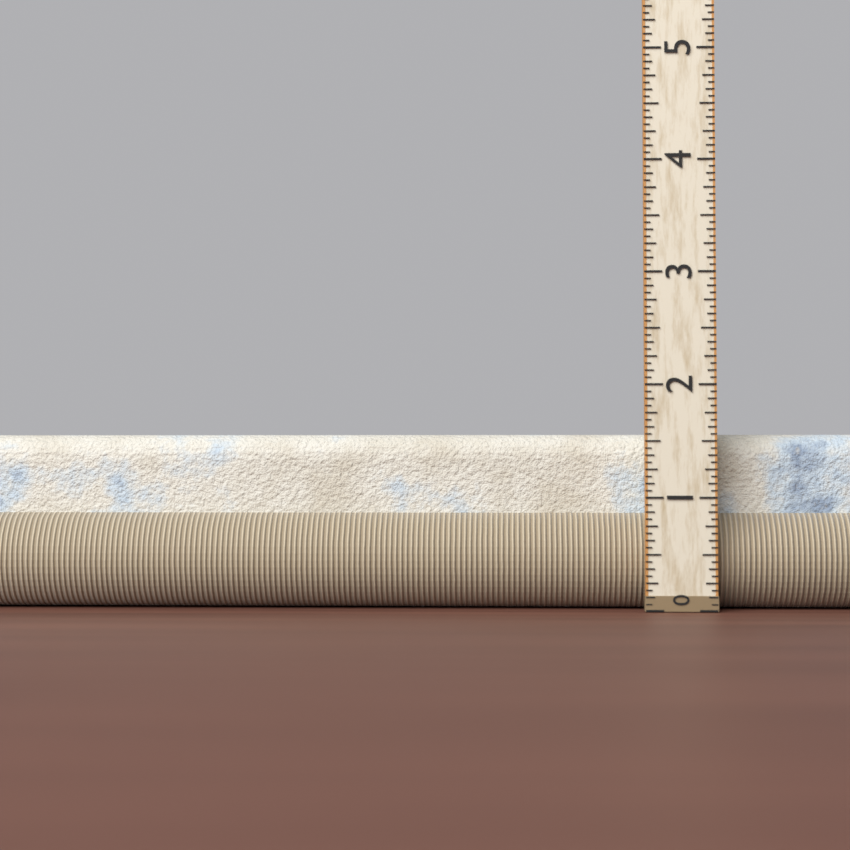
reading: 1.5625 (no unit)
